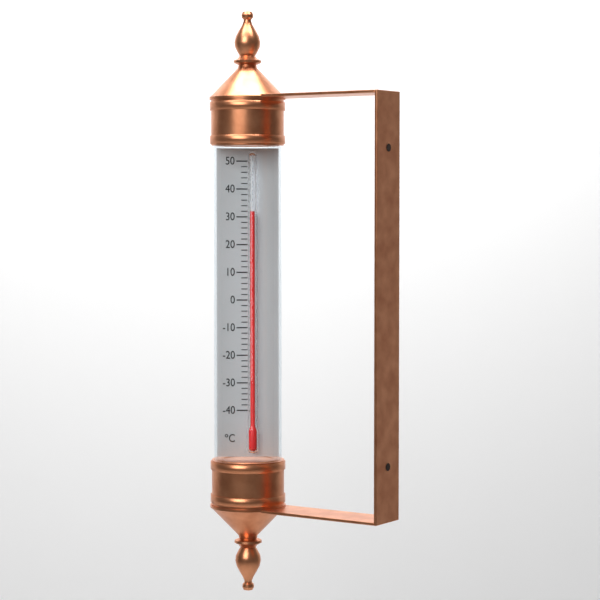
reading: 32 °C
